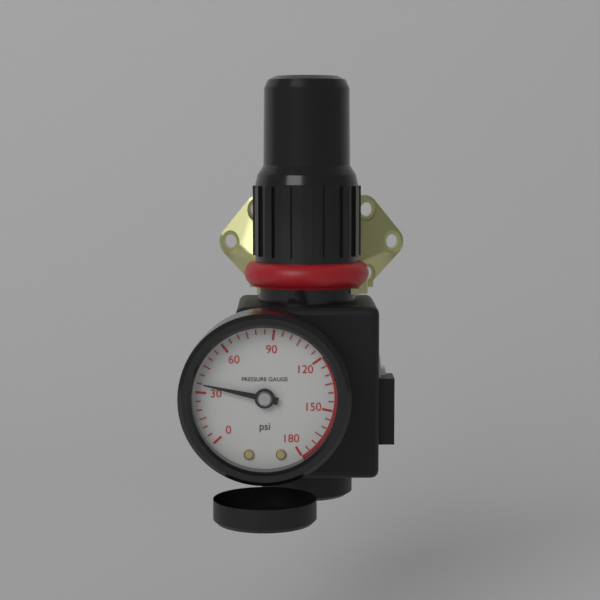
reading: 35 psi
